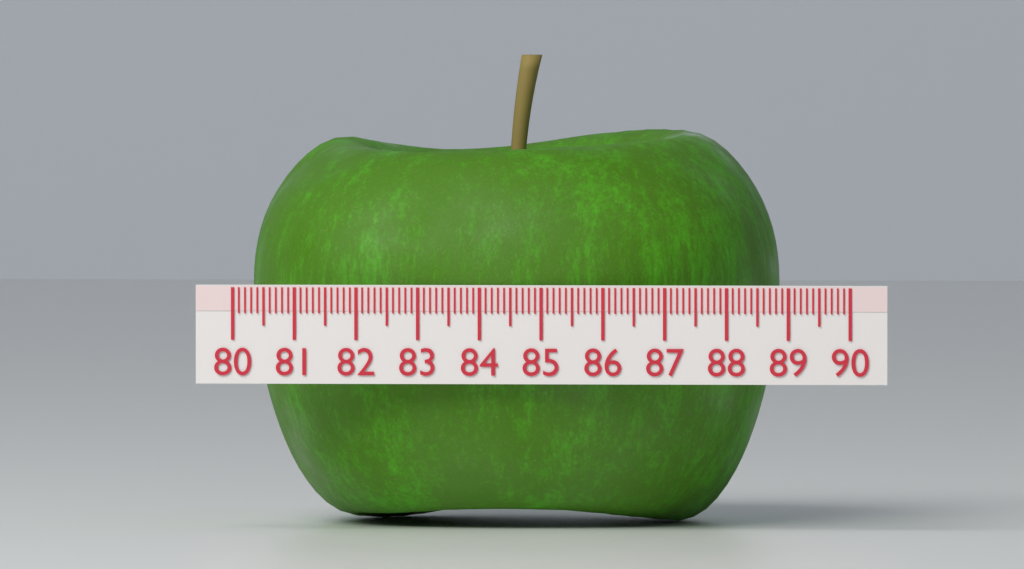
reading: 88.6 (no unit)
